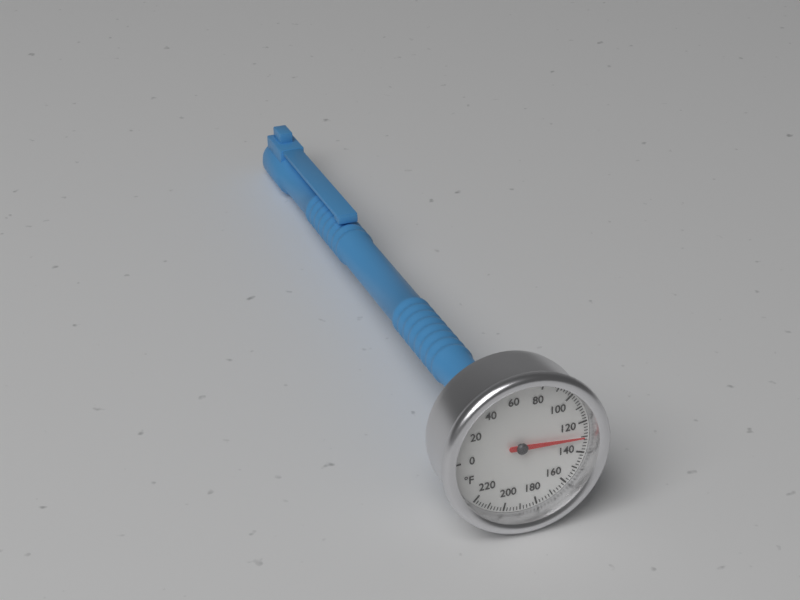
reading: 130 °F
